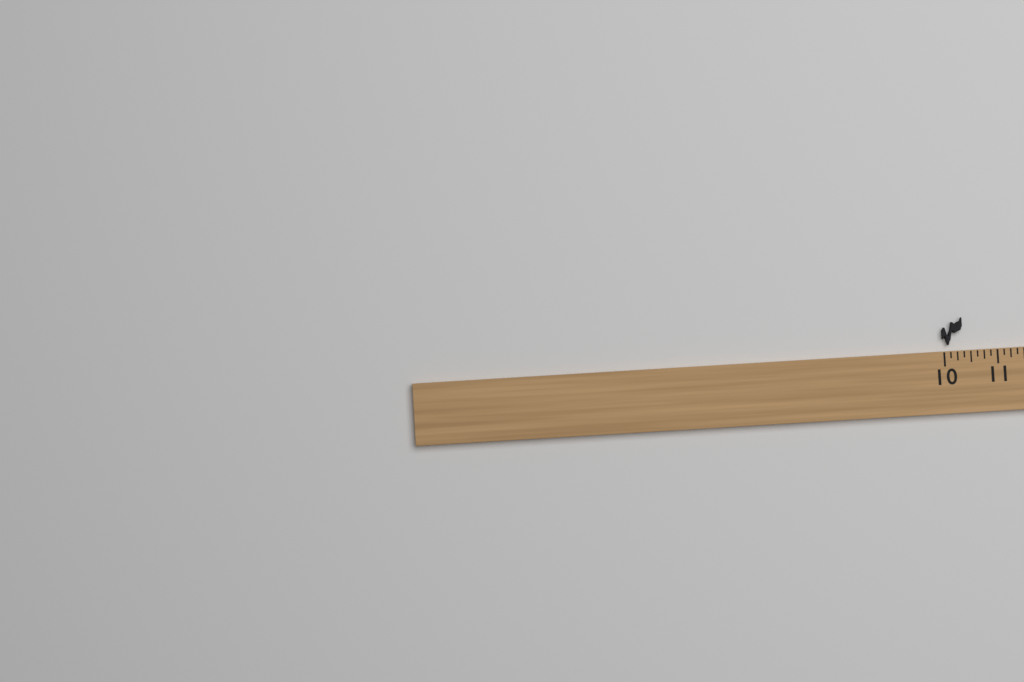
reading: 10.375 (no unit)
